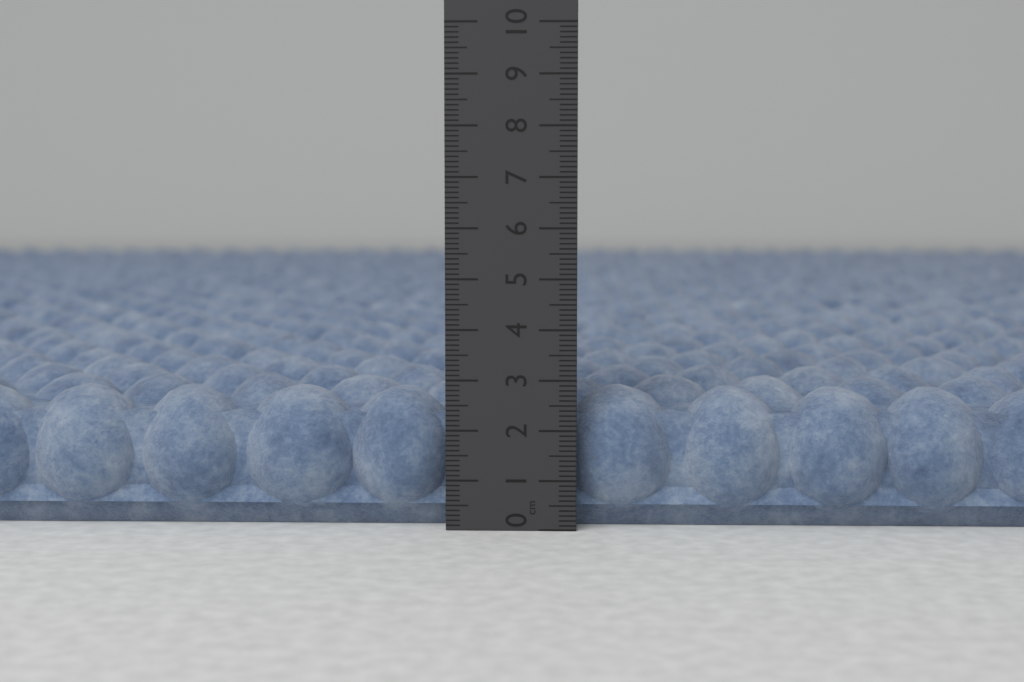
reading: 2.8 cm
